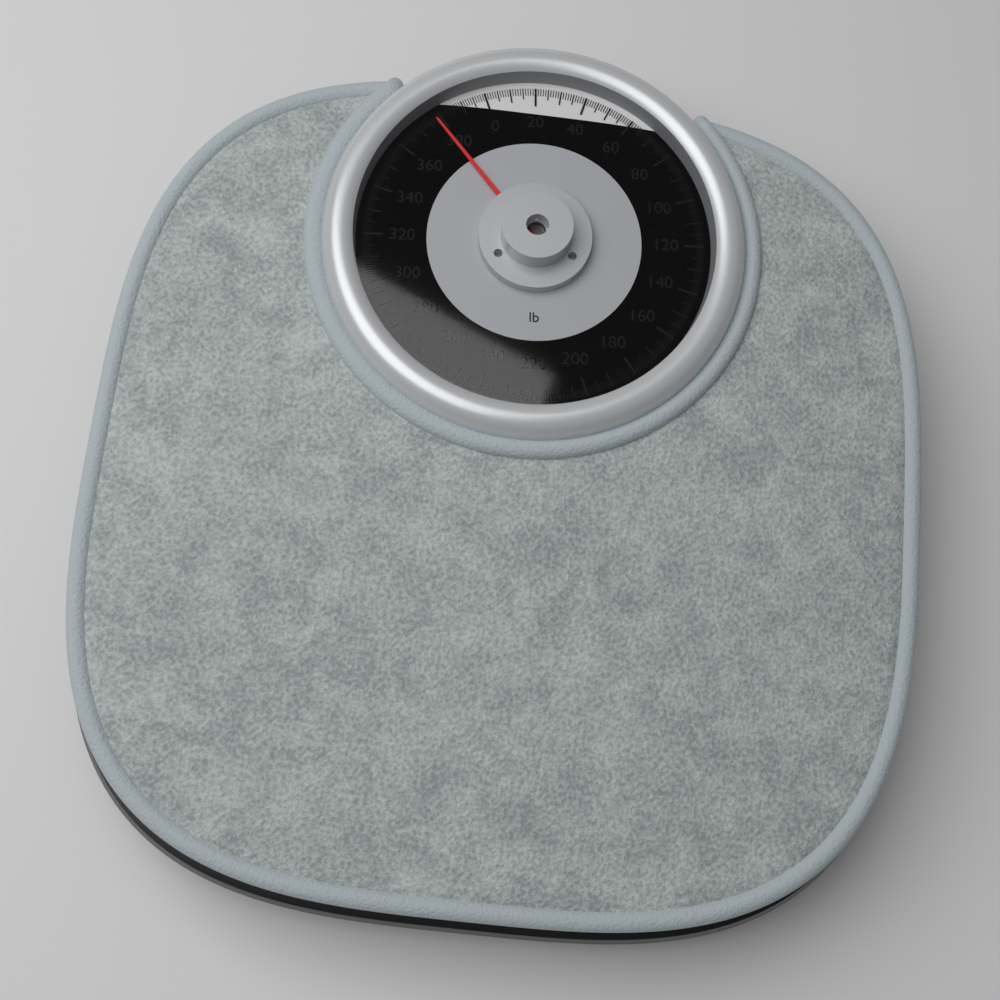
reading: 378 lb
